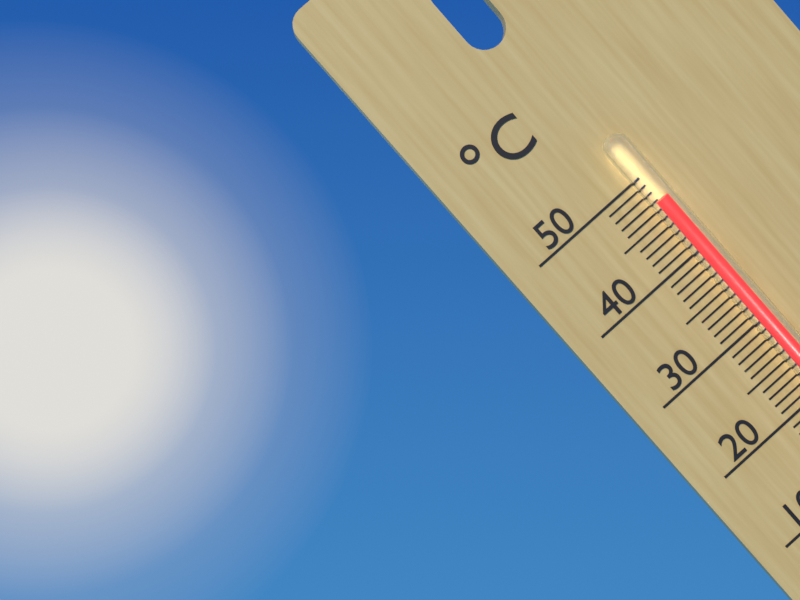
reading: 47 °C
